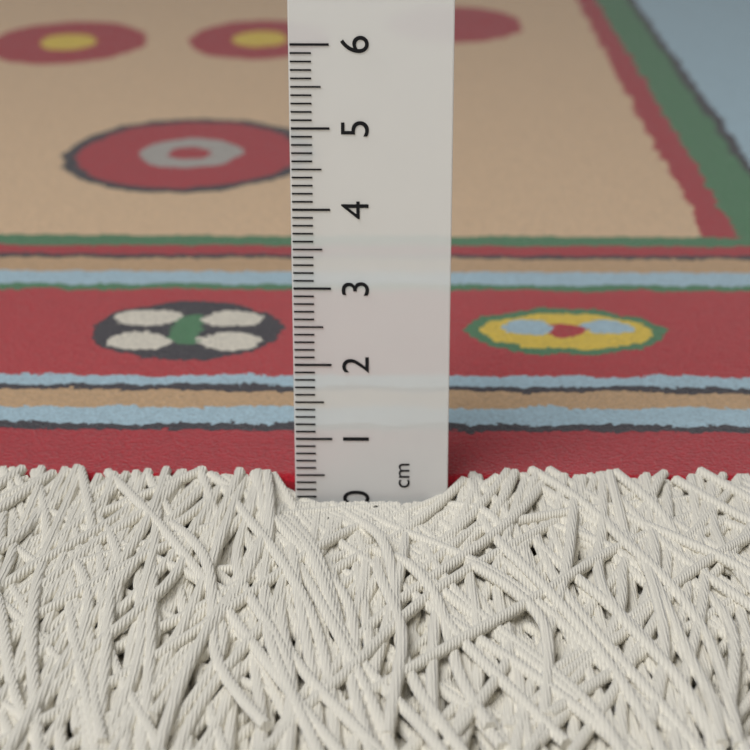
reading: 0.3 cm
